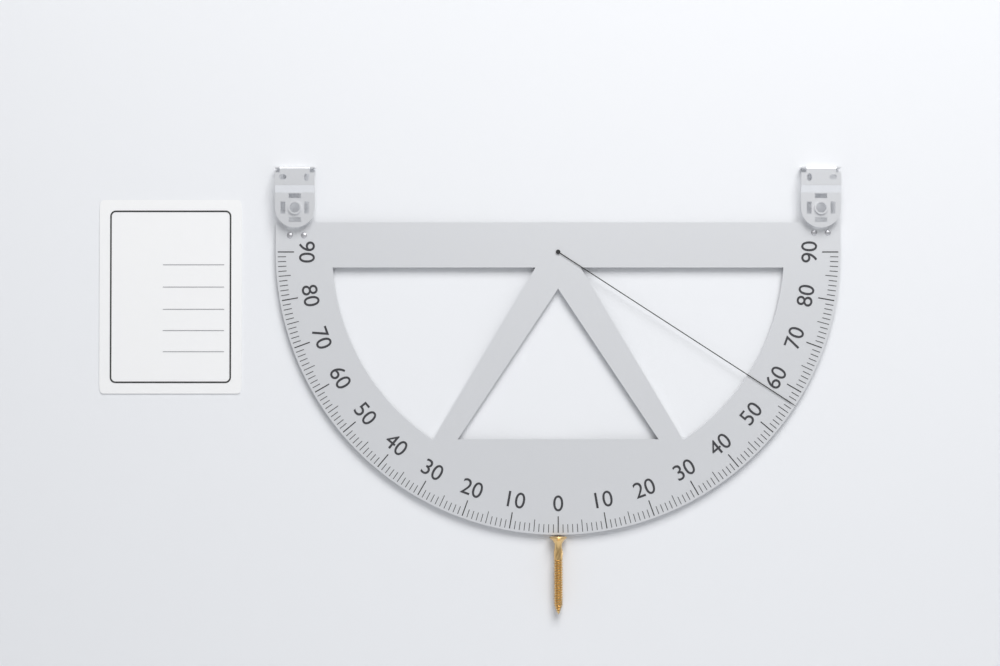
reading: 57 (no unit)
